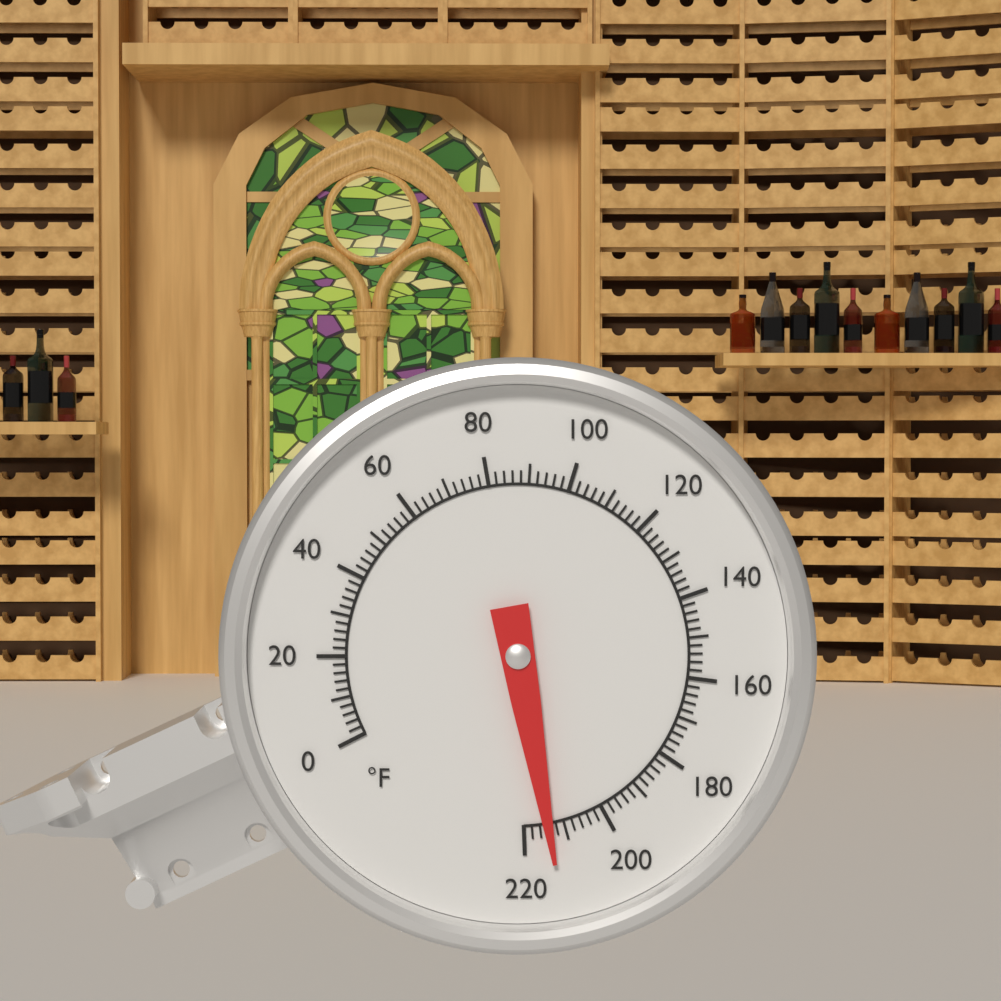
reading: 214 °F
